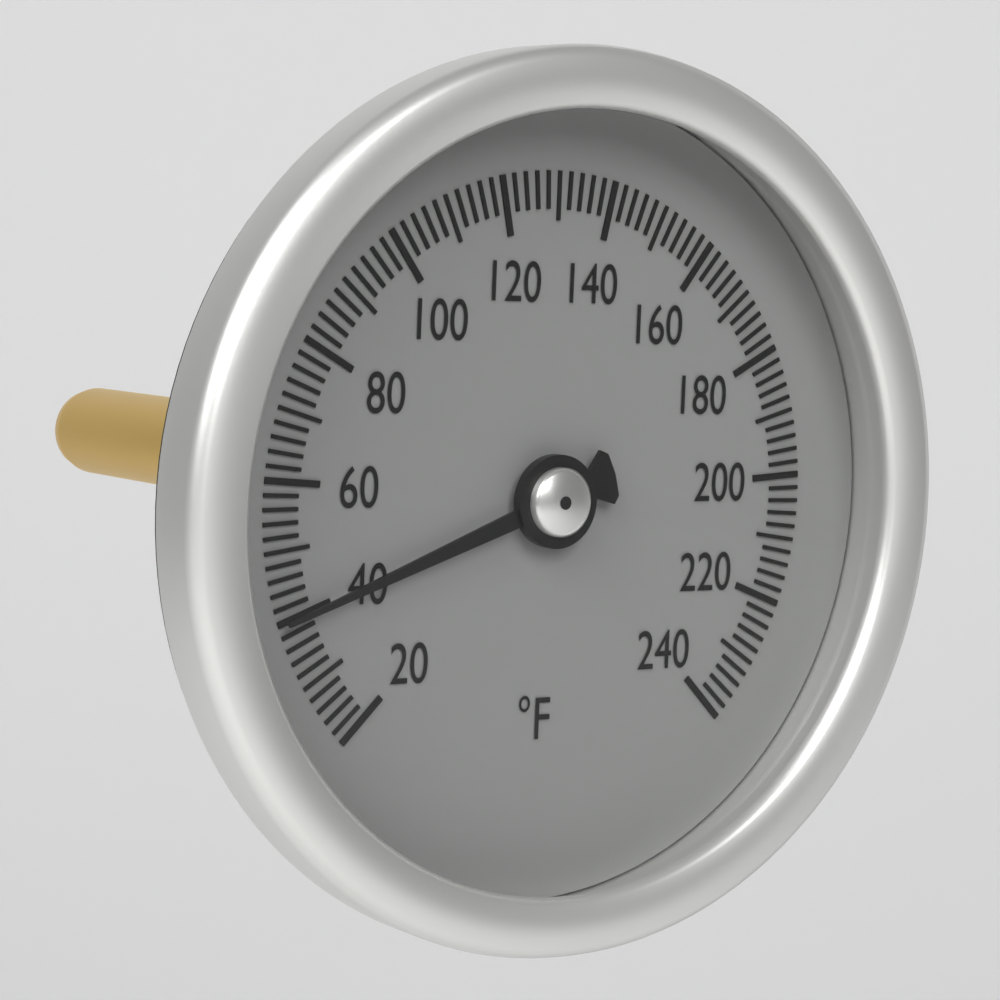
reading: 40 °F
